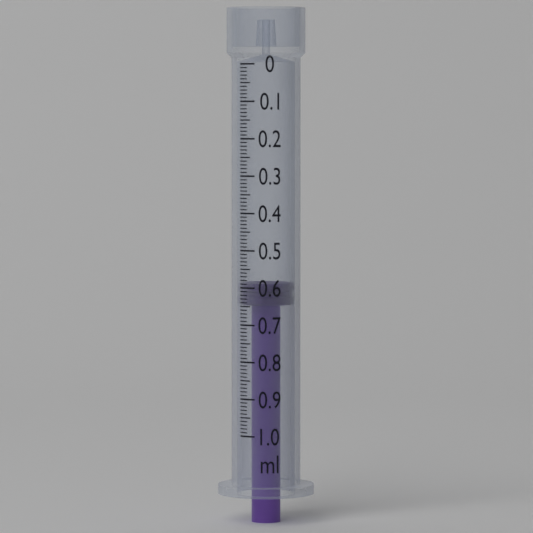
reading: 0.59 ml
